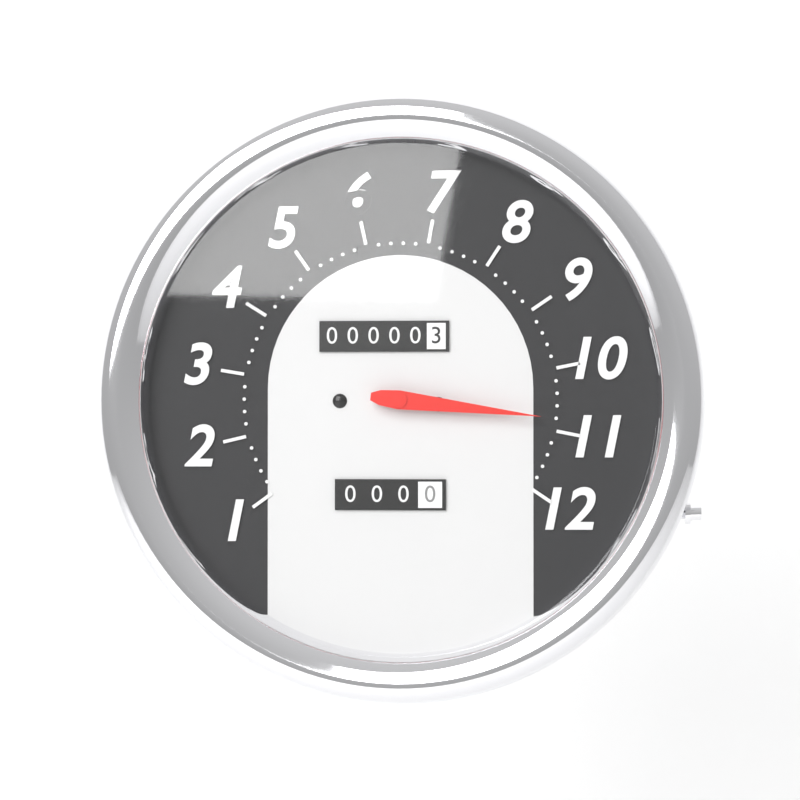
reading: 10.8 (no unit)
